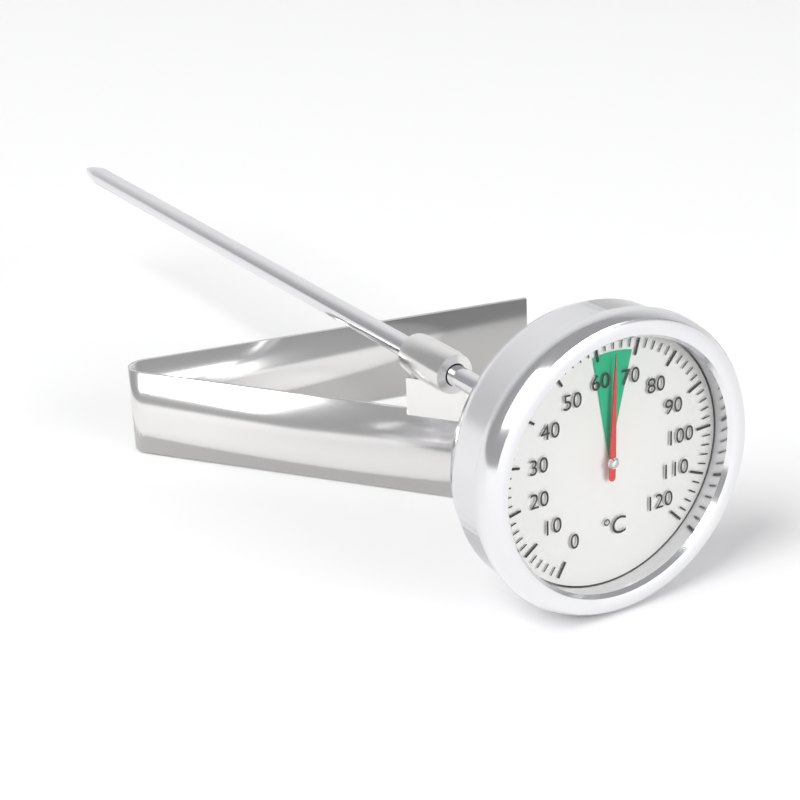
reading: 64 °C
